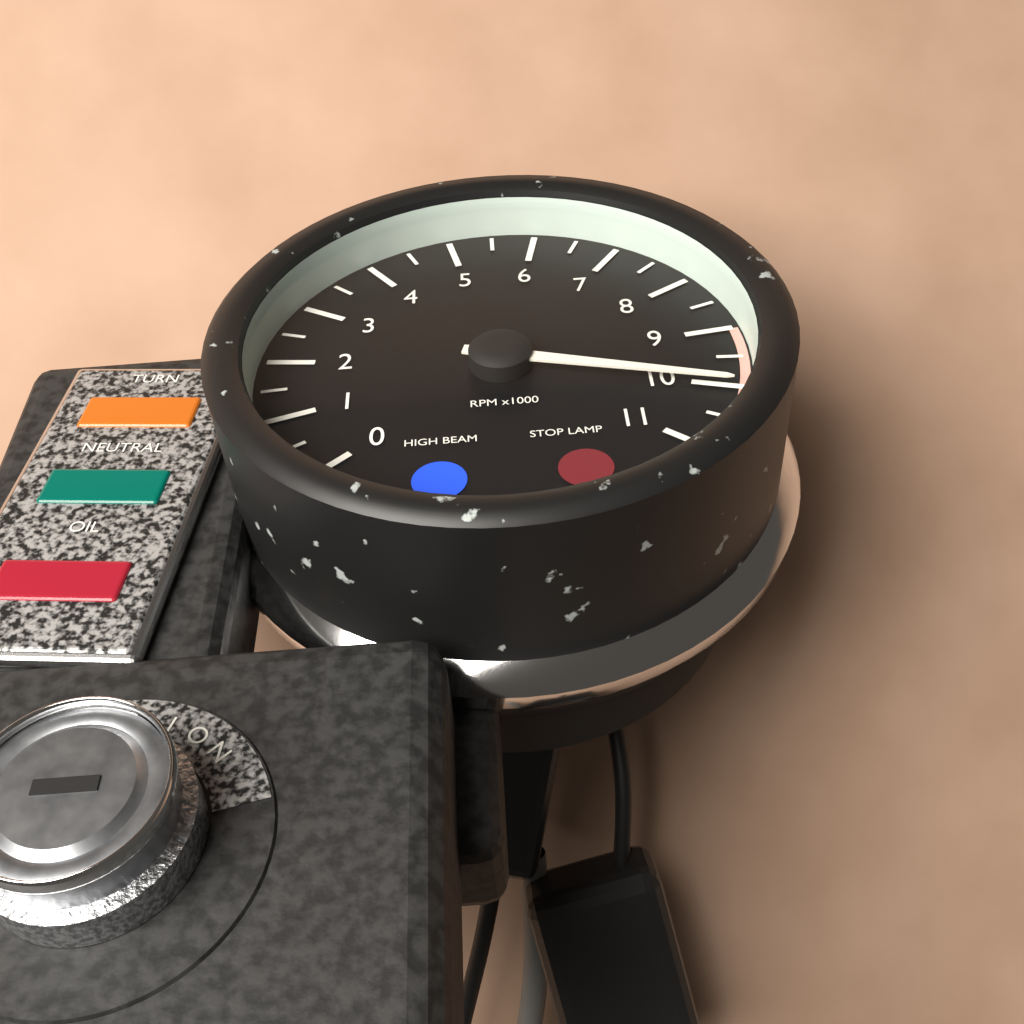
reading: 10000 RPM
